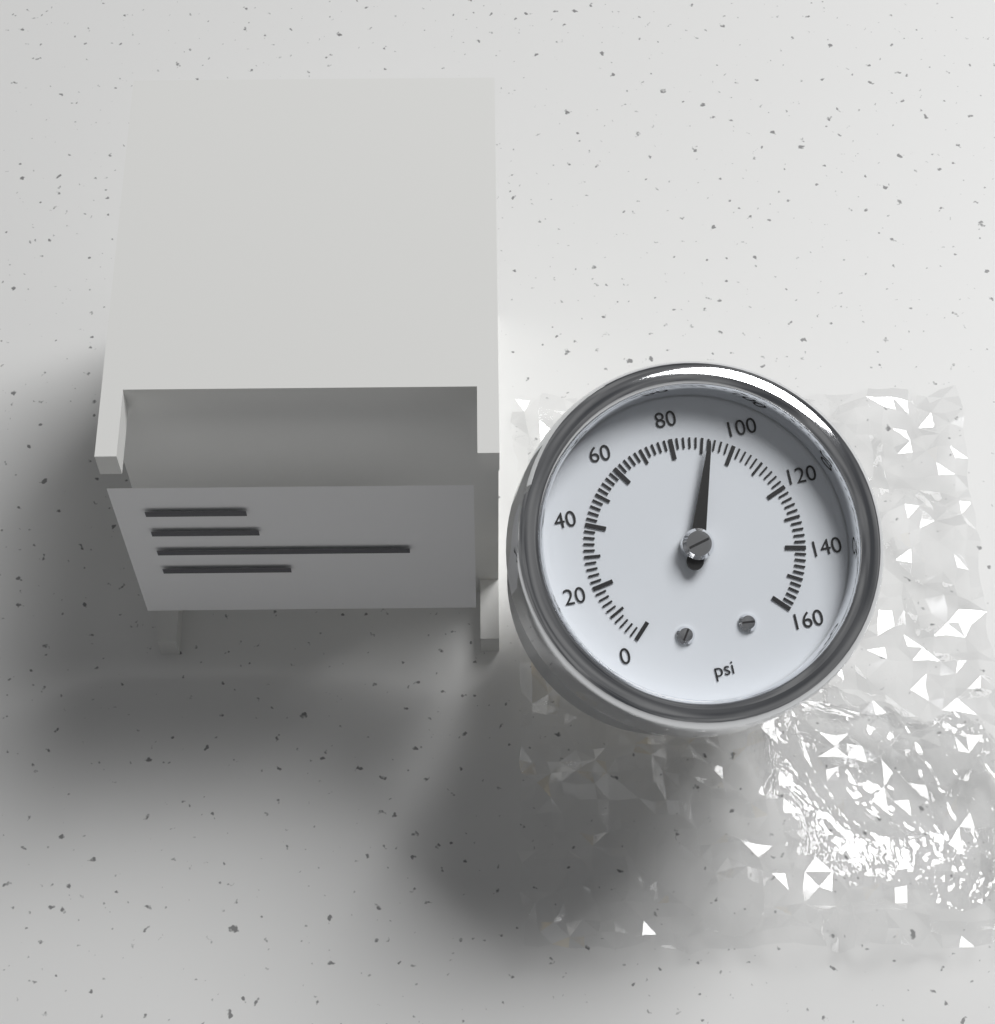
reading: 92 psi
